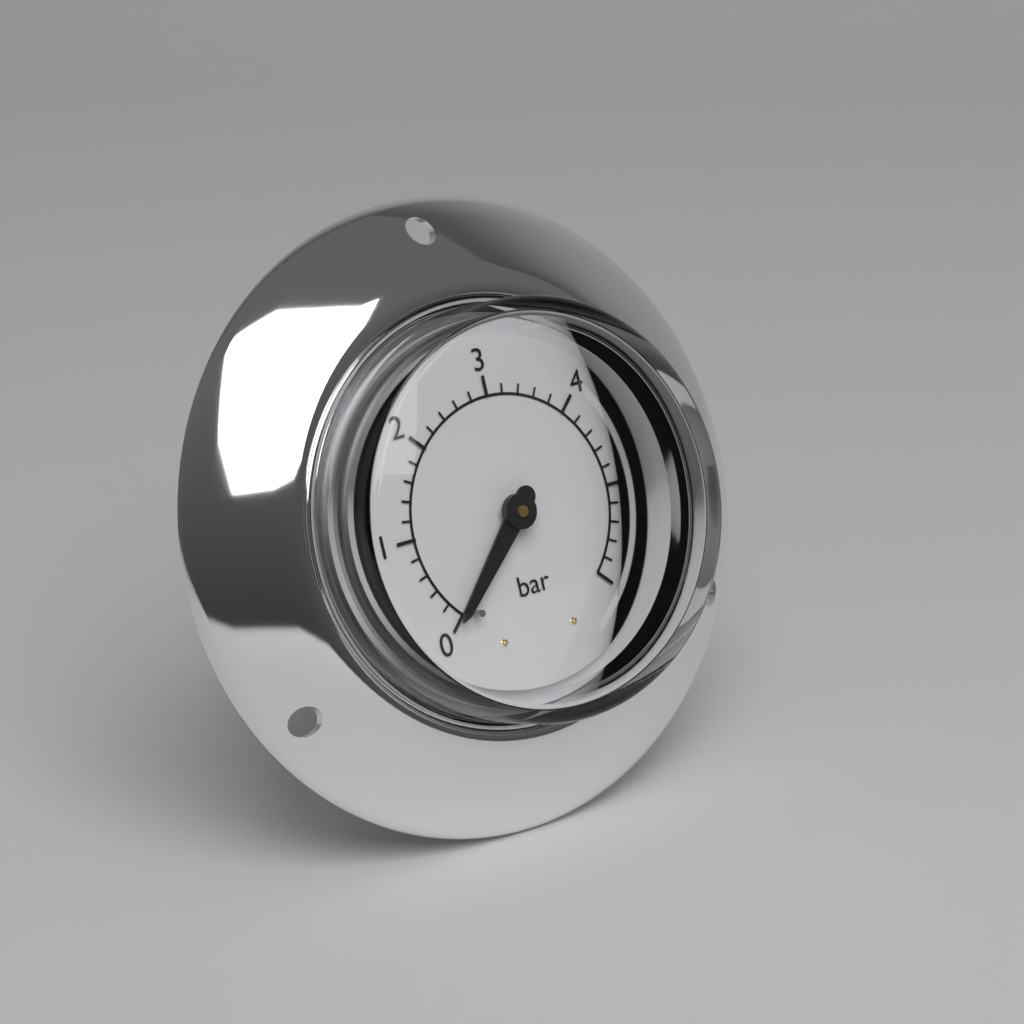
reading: 0.0 bar
